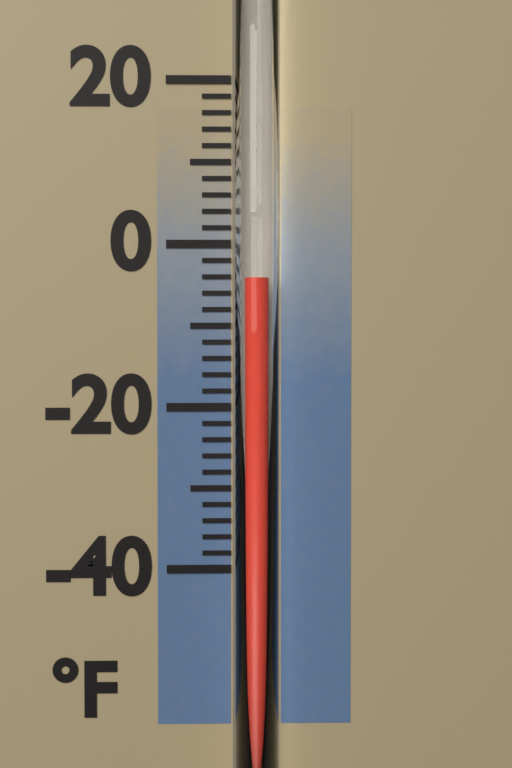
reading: -4 °F
